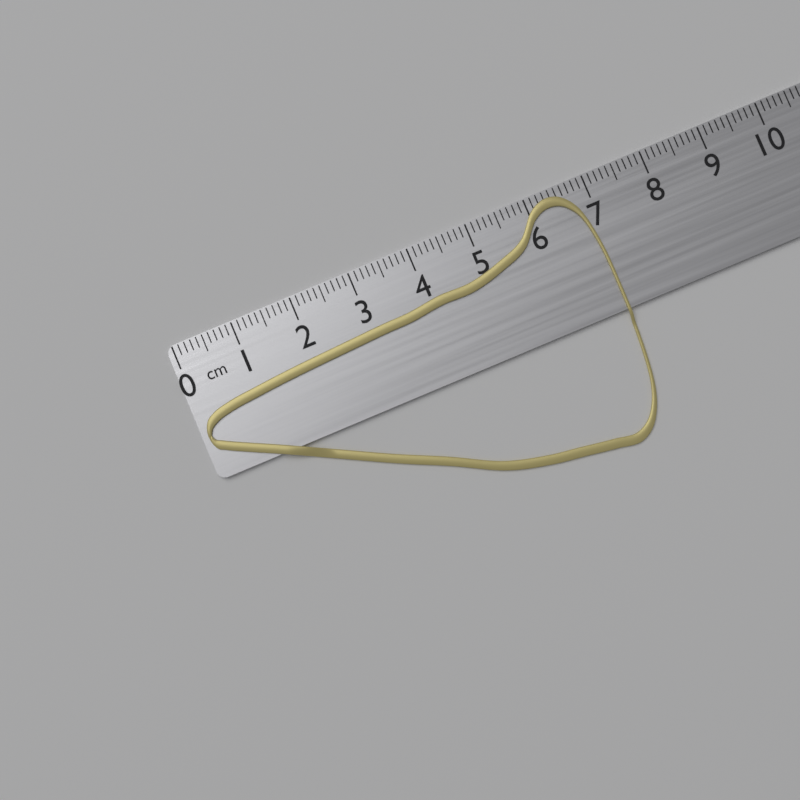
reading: 6.9 cm
